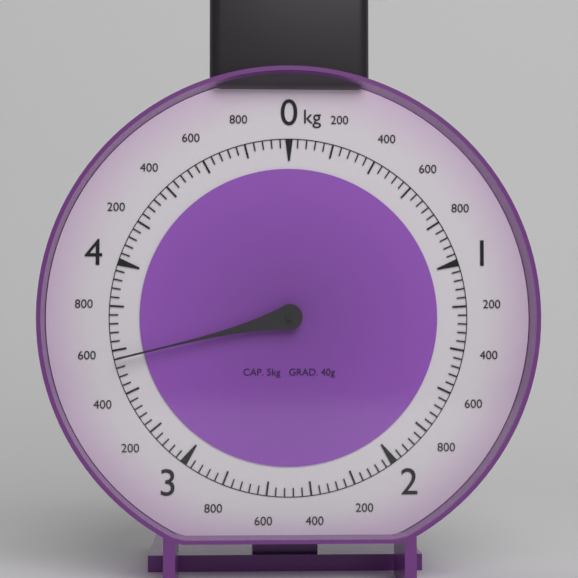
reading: 3.56 kg
